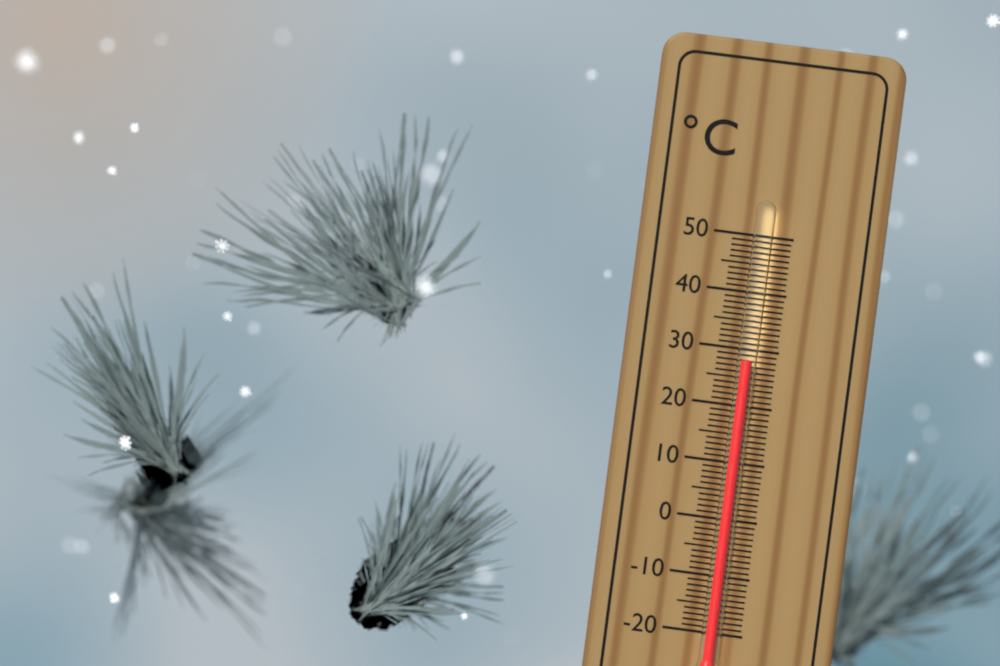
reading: 28 °C
